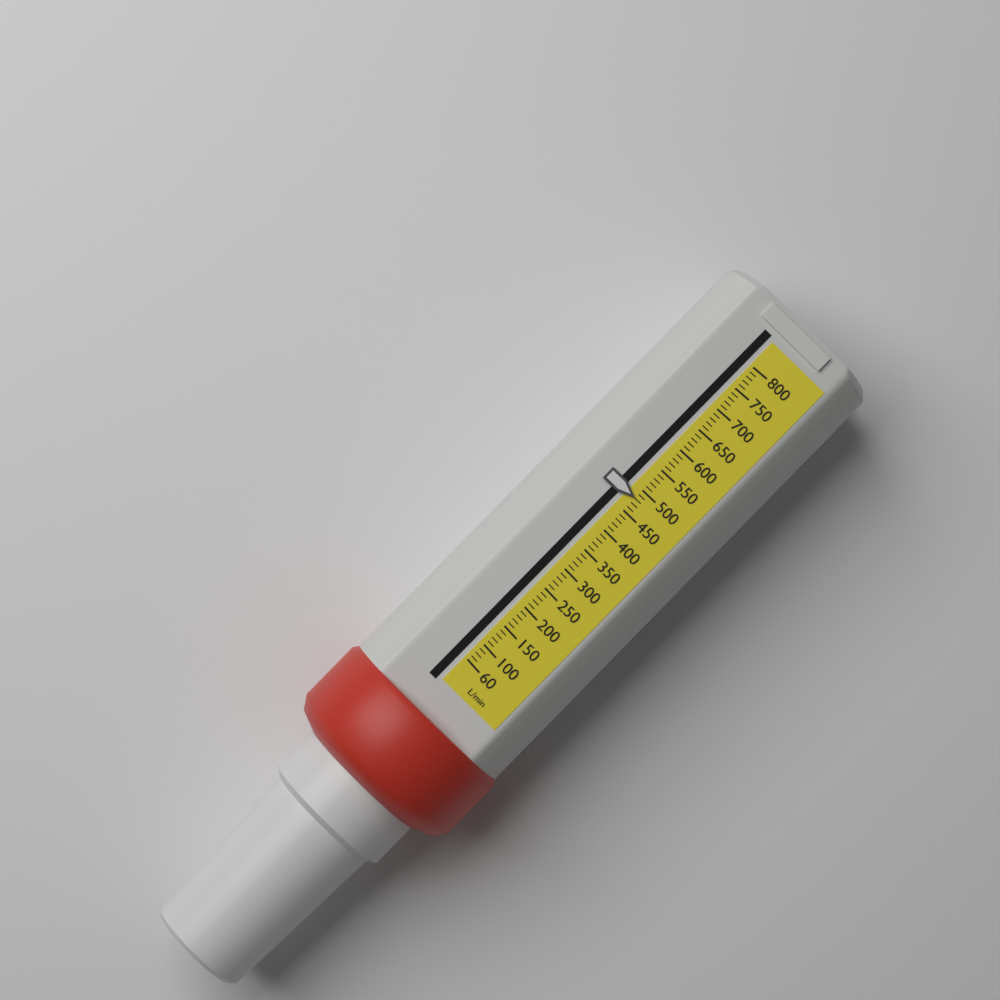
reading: 480 L/min
